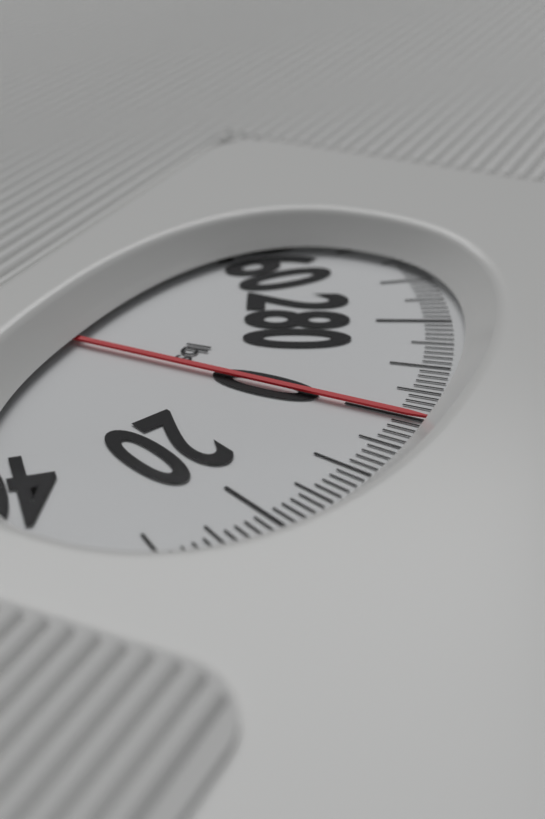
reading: 0 lbs
